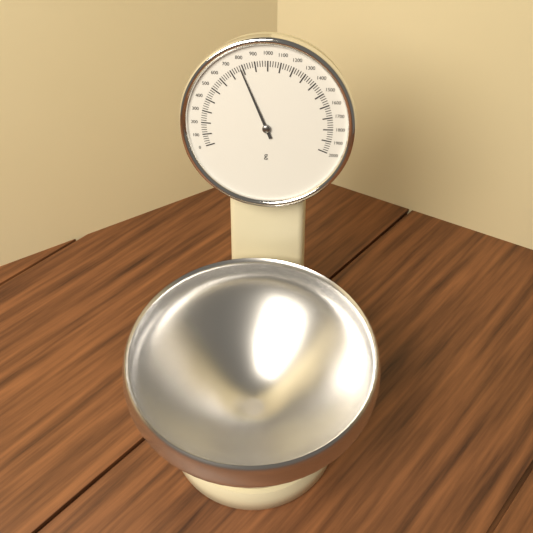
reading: 780 g
